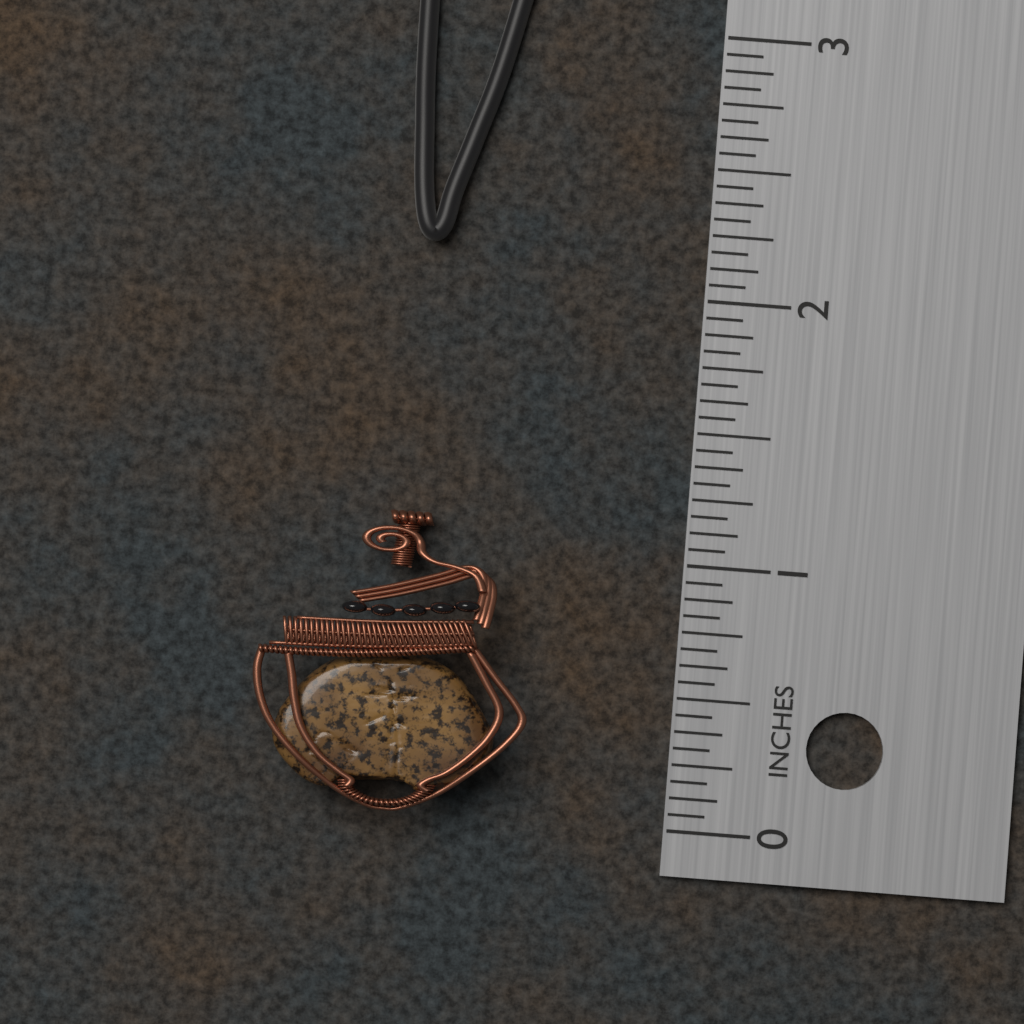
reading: 1.1250 in
